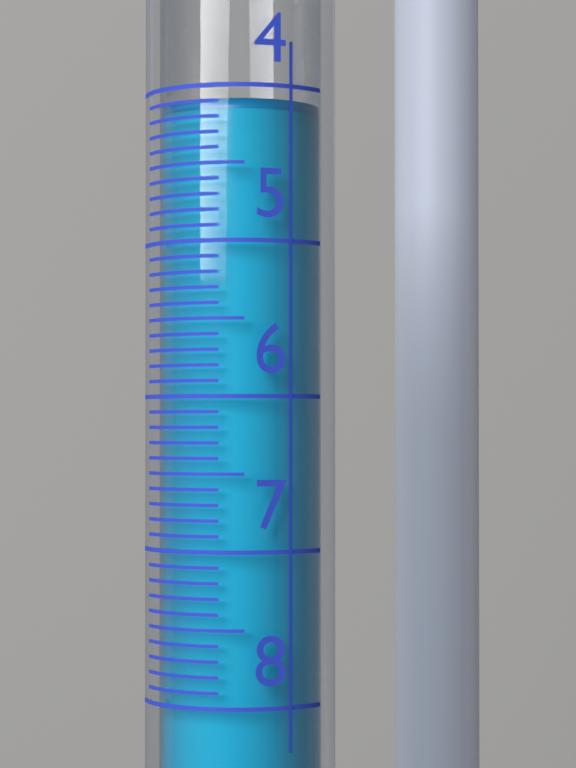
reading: 4.1 (no unit)
